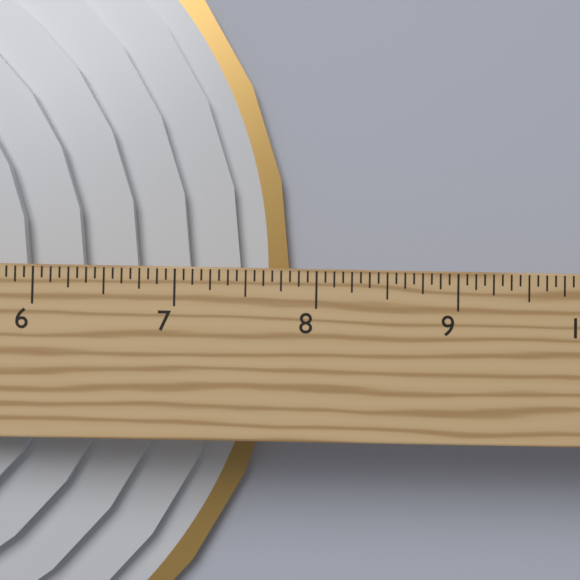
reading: 7.8125 in
